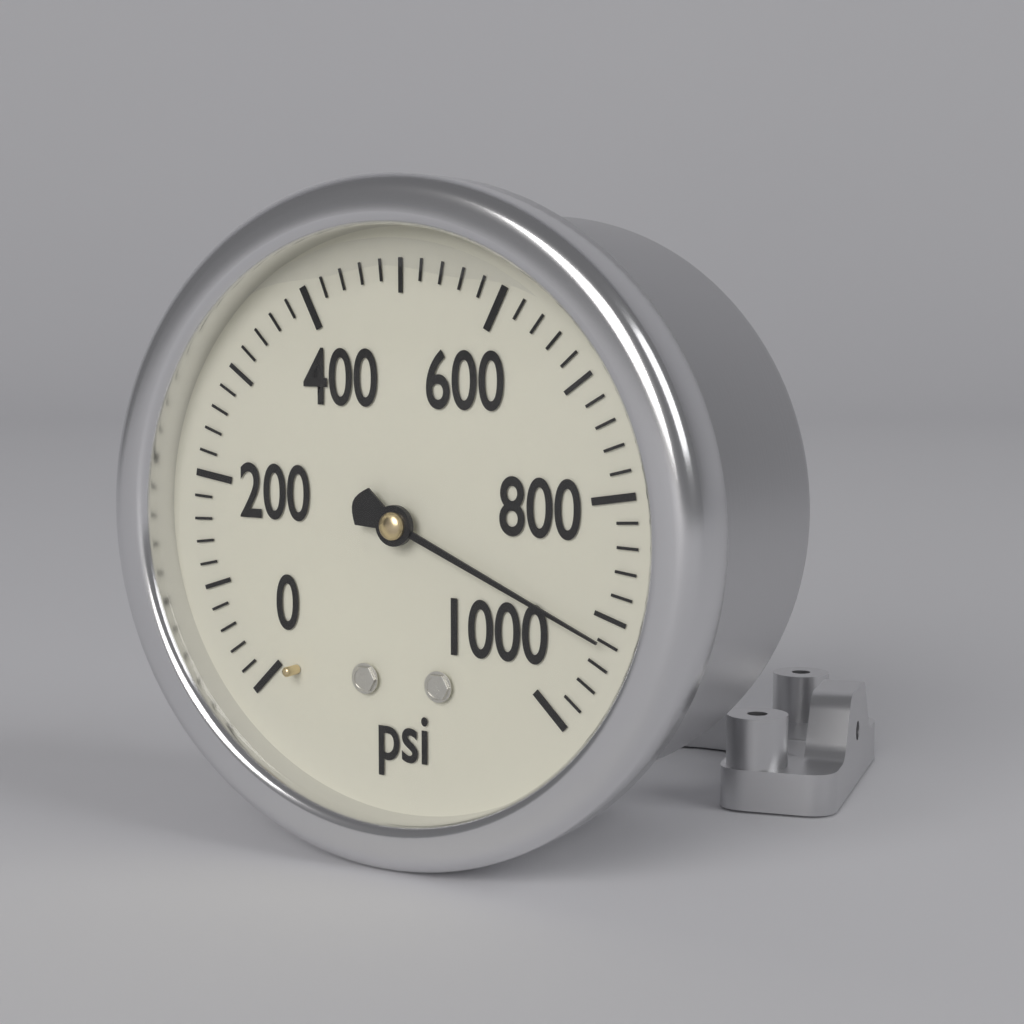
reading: 920 psi
